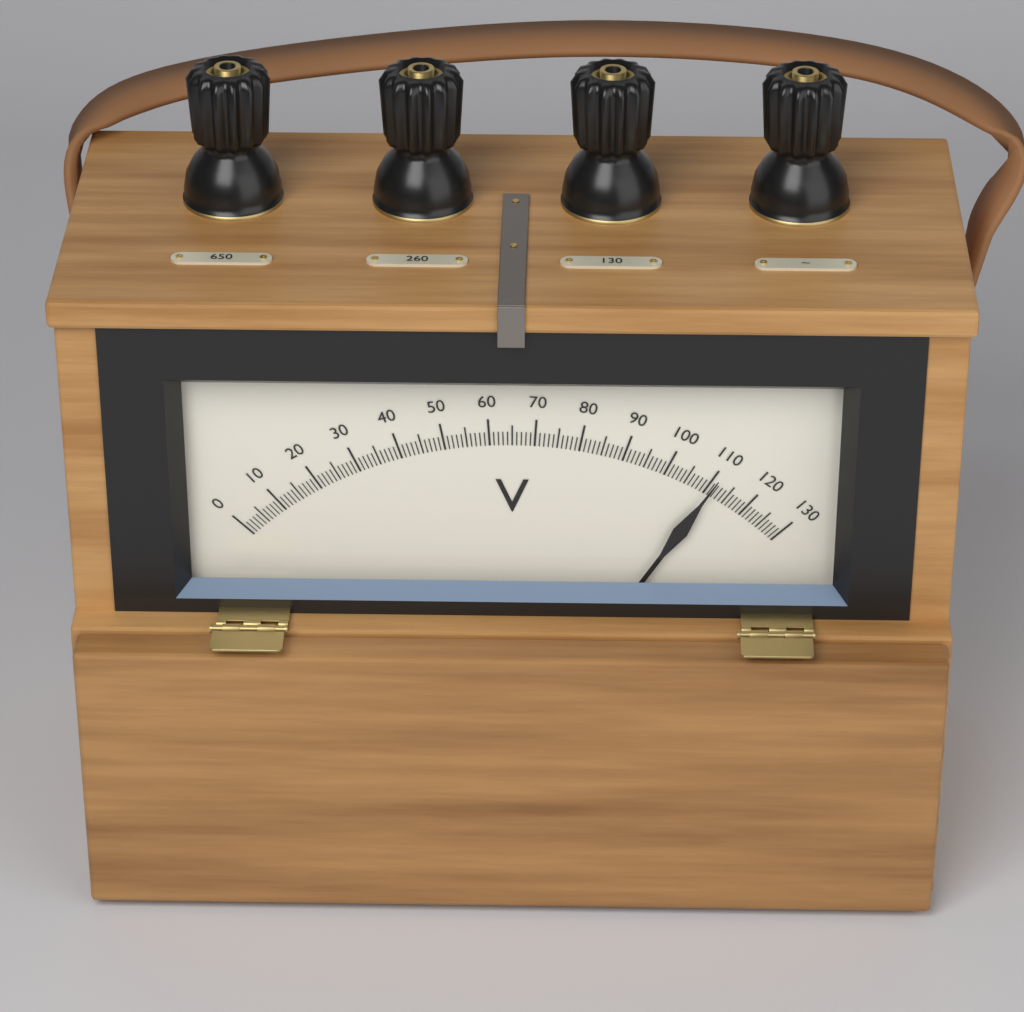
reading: 111 V
